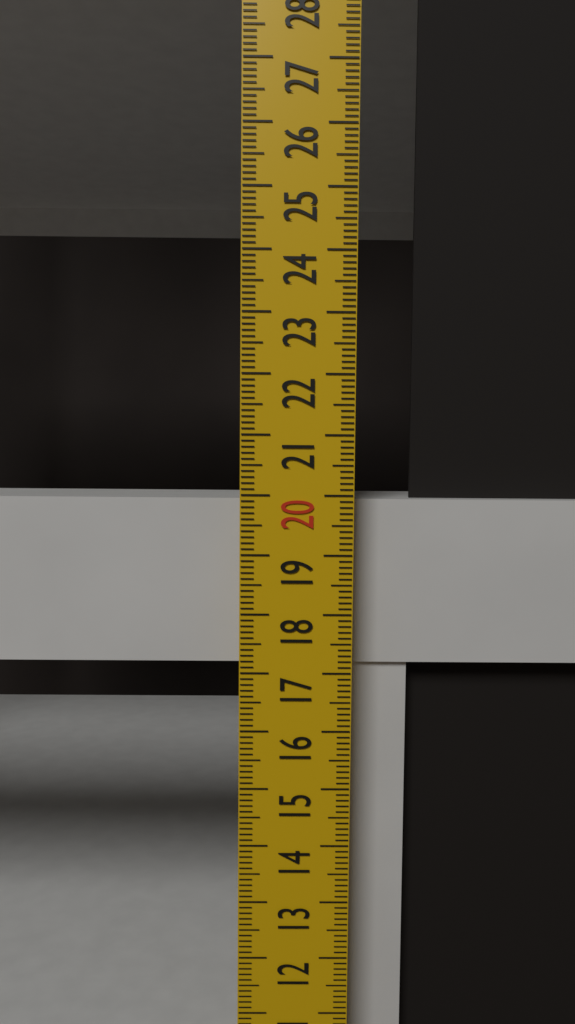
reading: 19.9 cm
